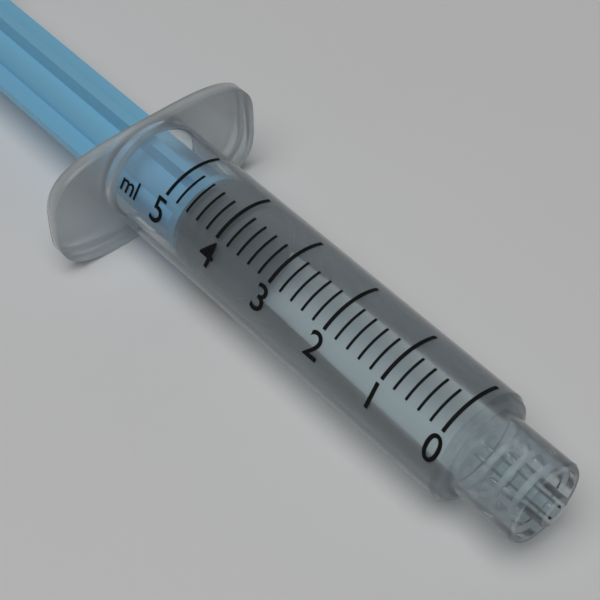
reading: 3.8 ml
